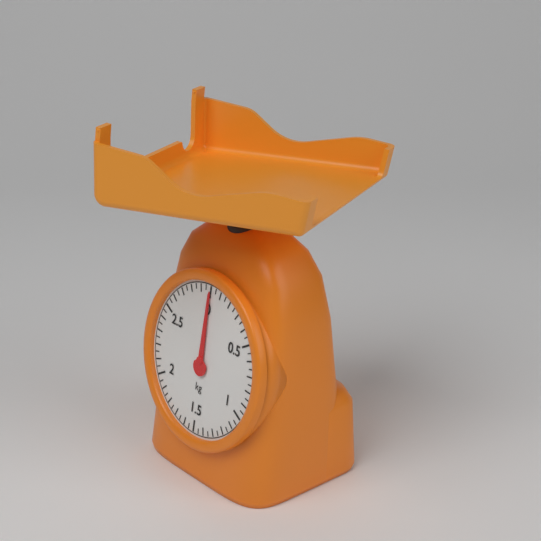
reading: 0.00 kg
